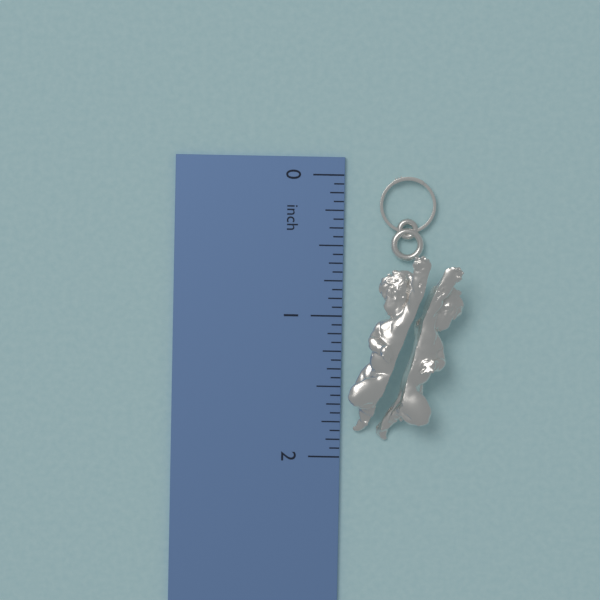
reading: 1.8750 inch
